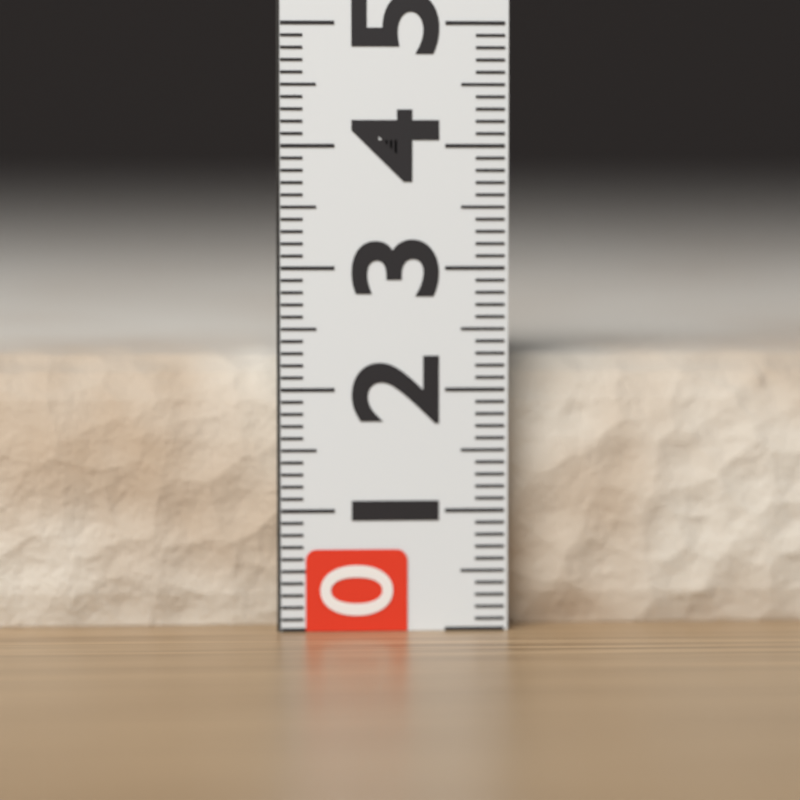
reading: 2.3 (no unit)
